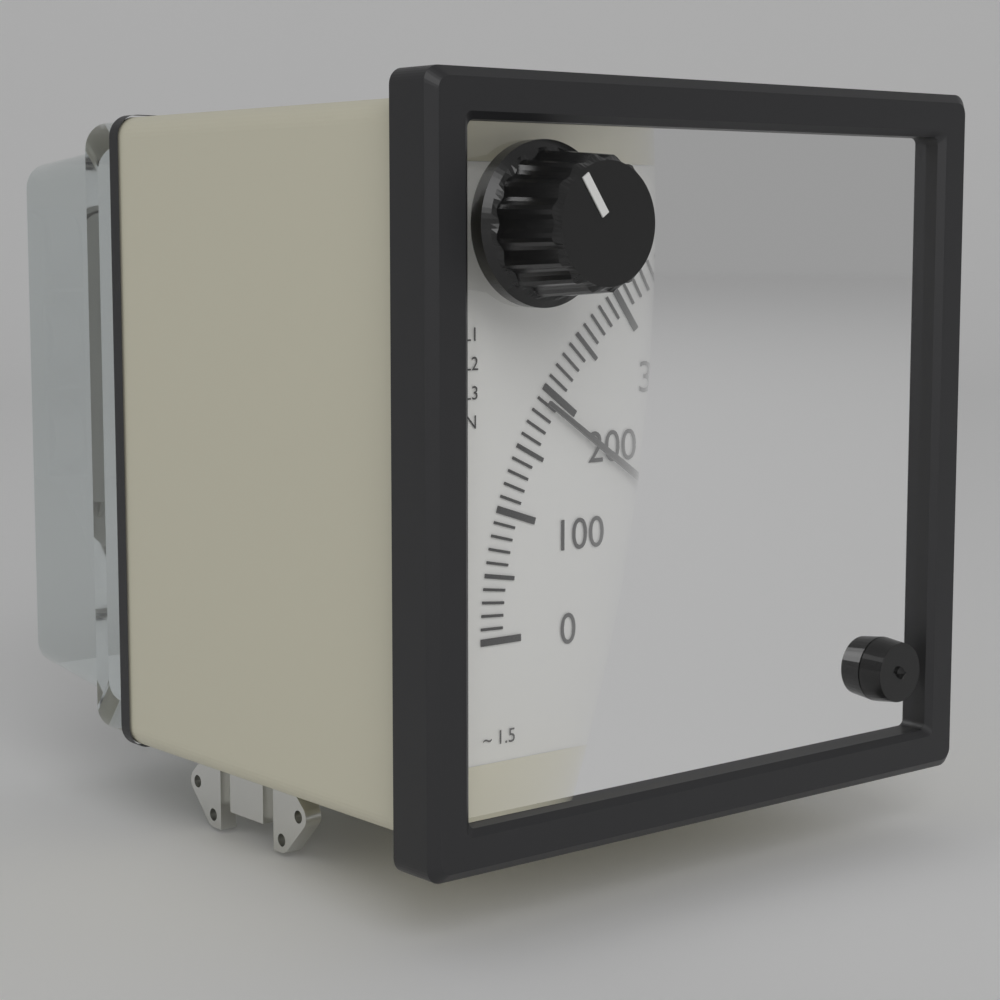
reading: 190 V
